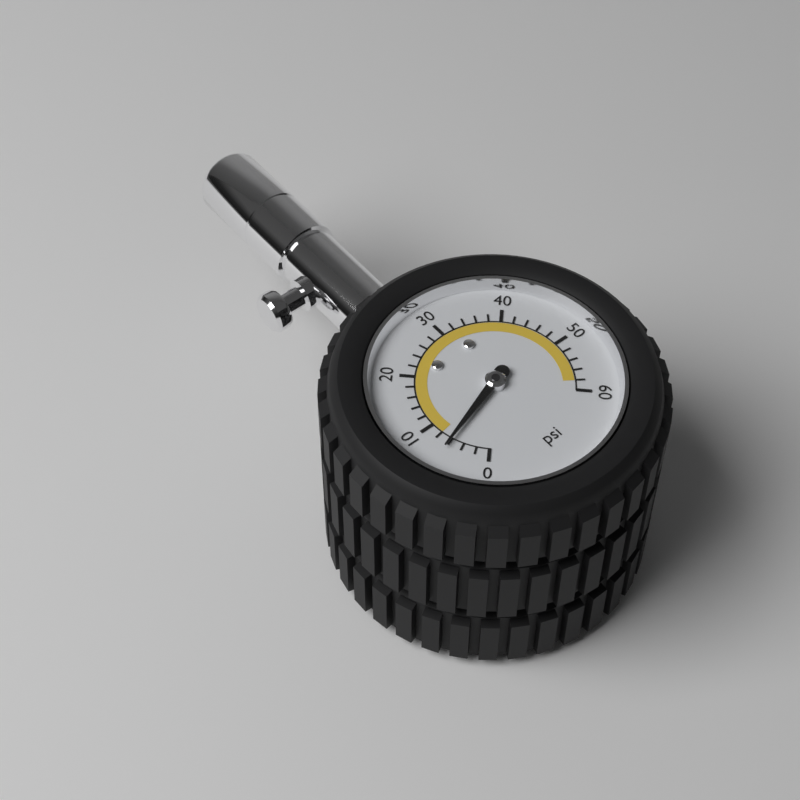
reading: 6 psi
